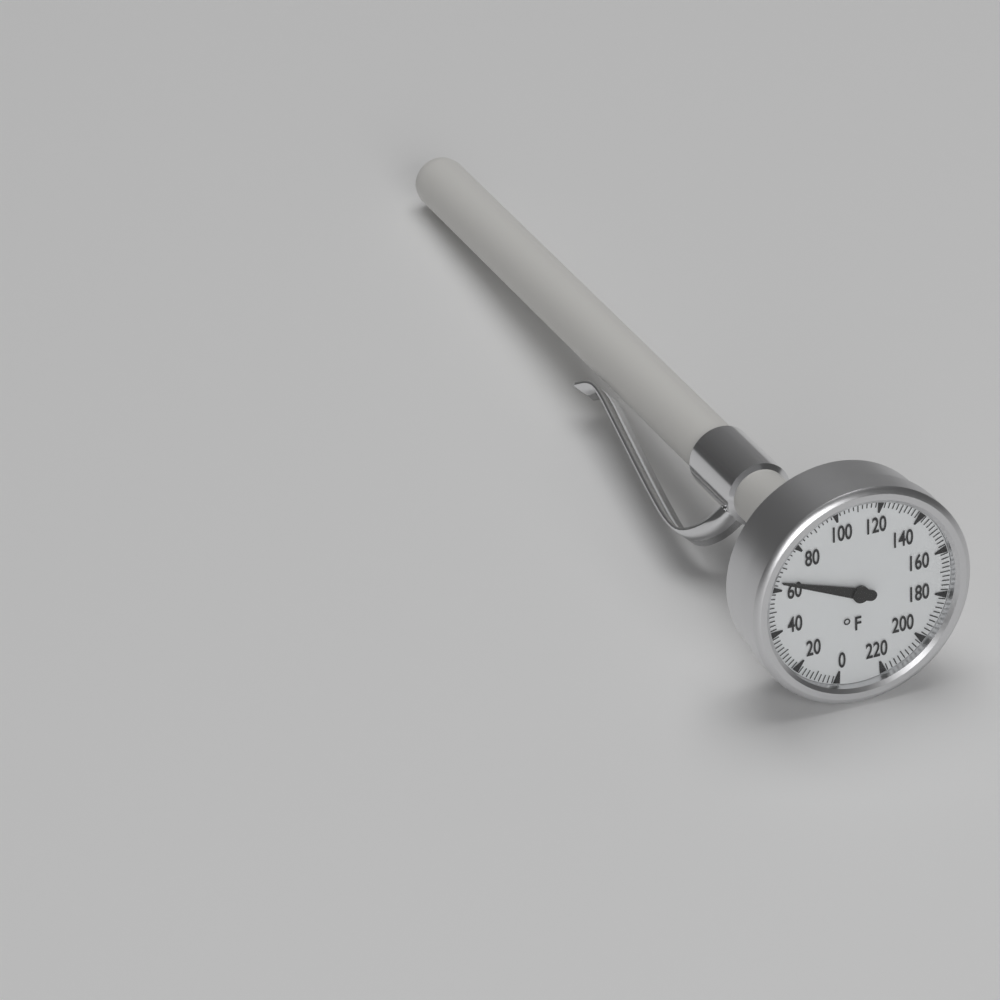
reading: 64 °F
